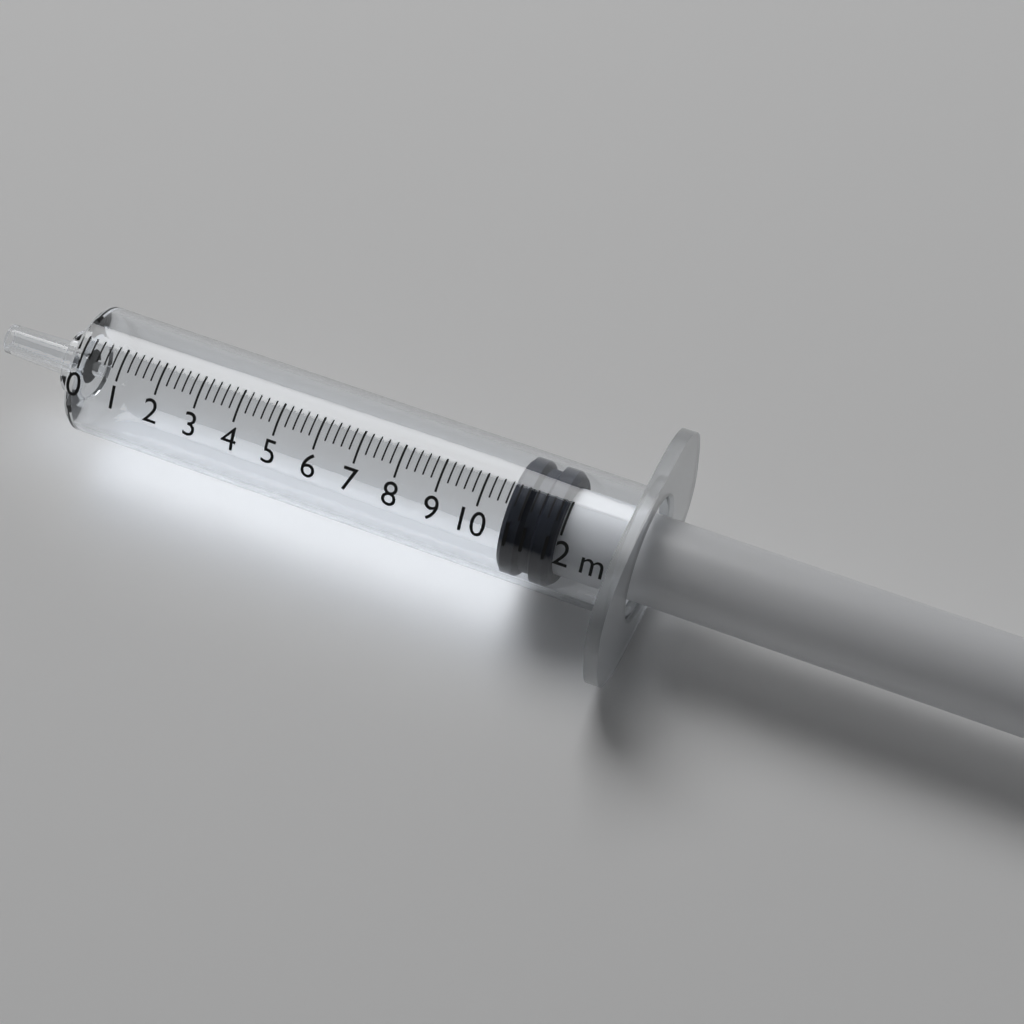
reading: 10.6 ml
